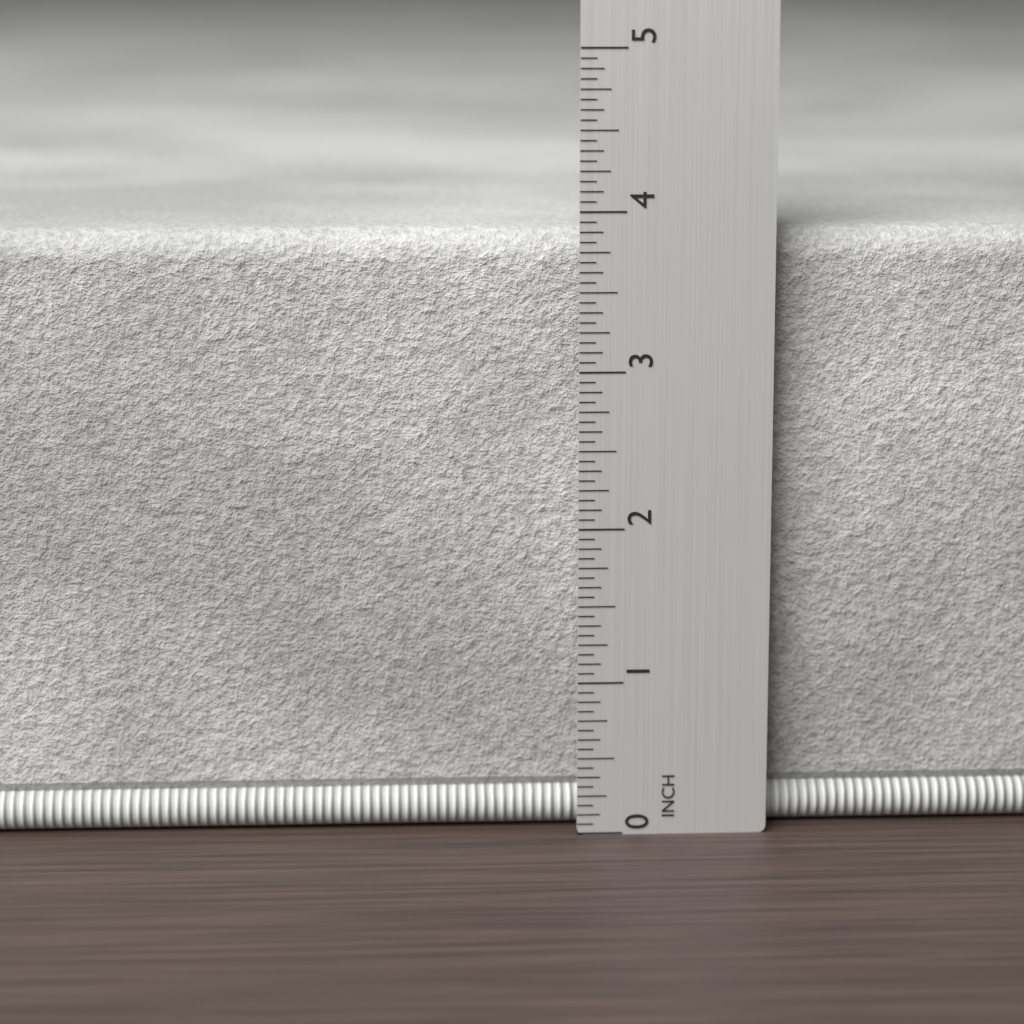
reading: 3.8750 in
